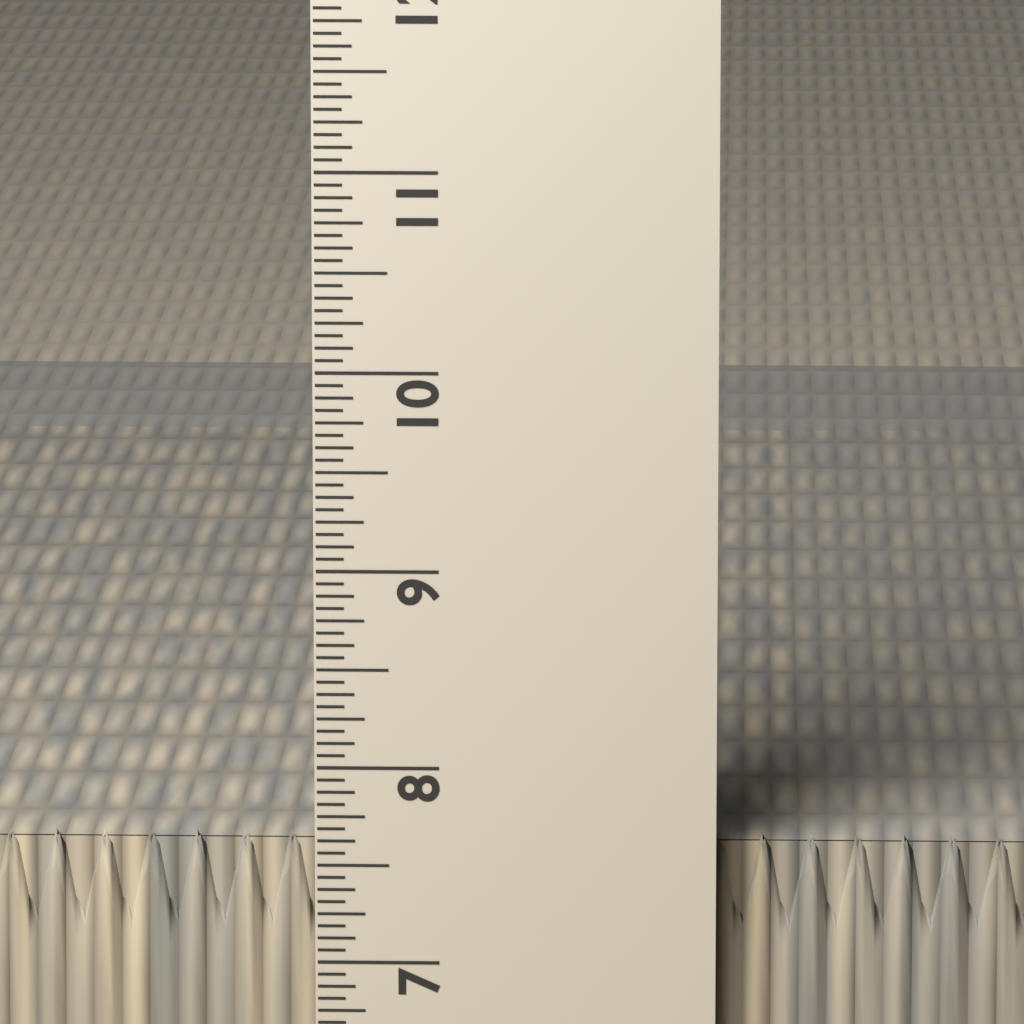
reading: 7.6250 in
